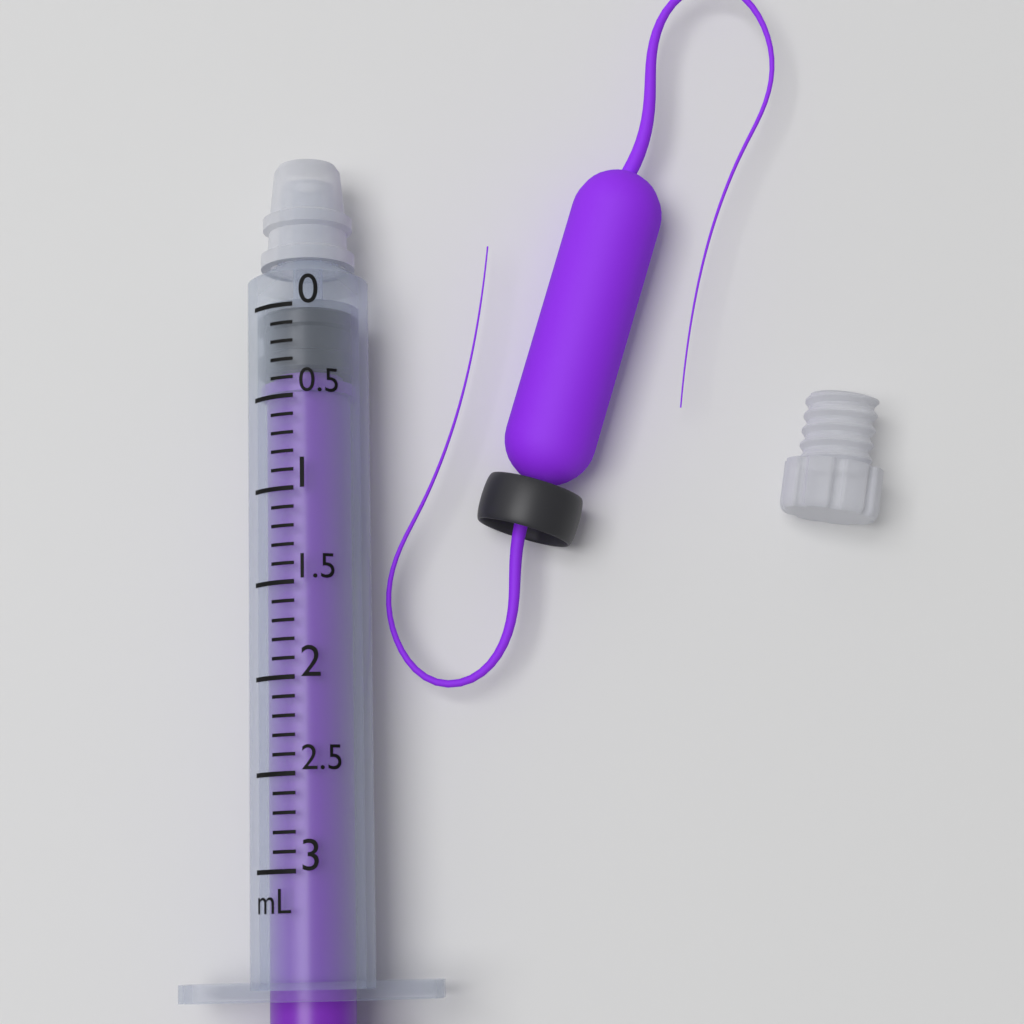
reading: 0.0 mL
